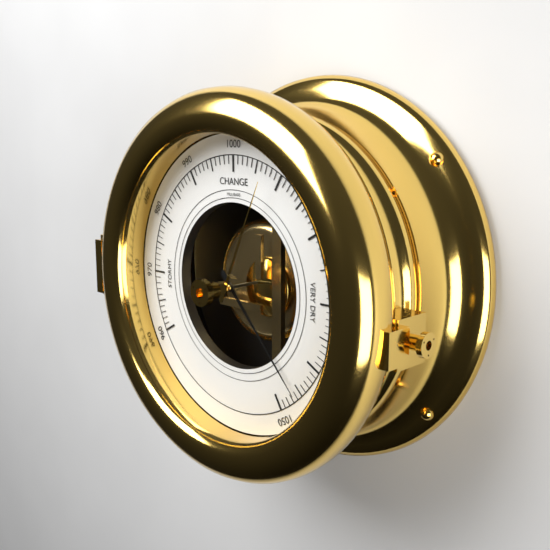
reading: 1046 mbar
